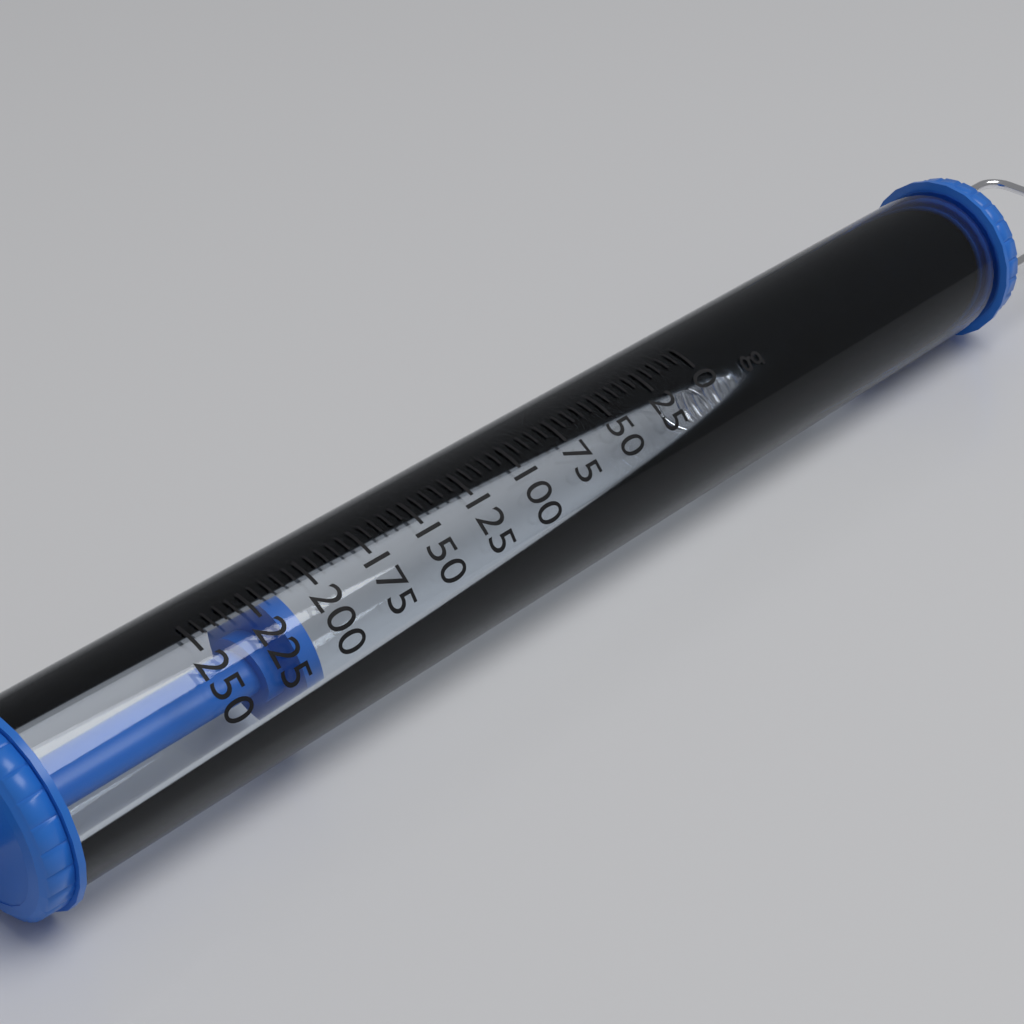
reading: 210 g
